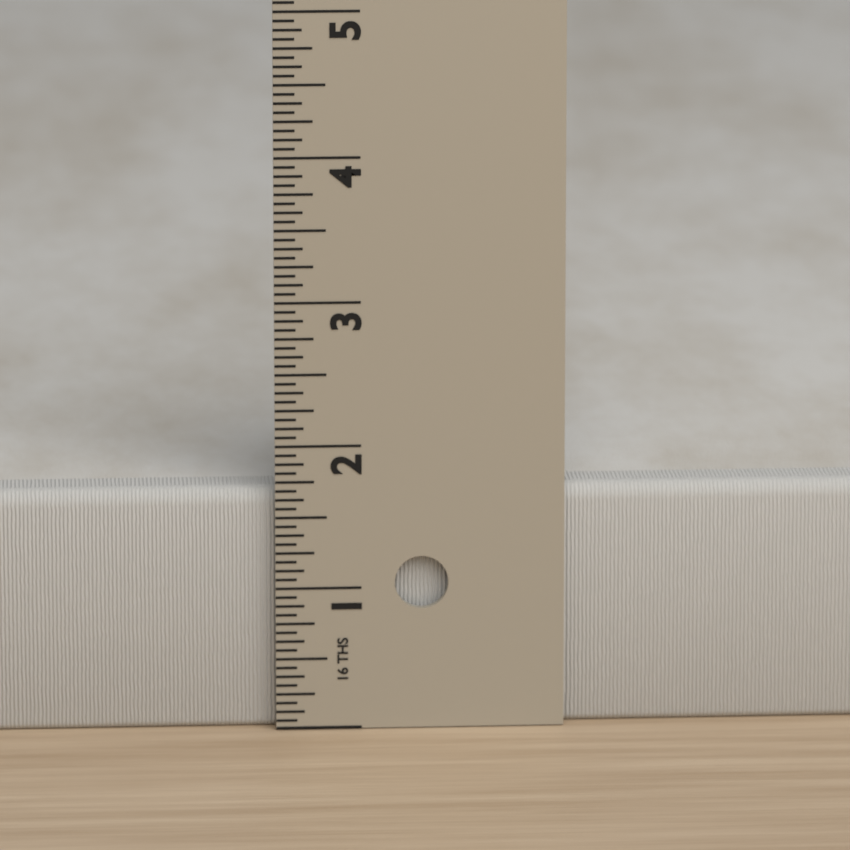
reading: 1.6875 in
